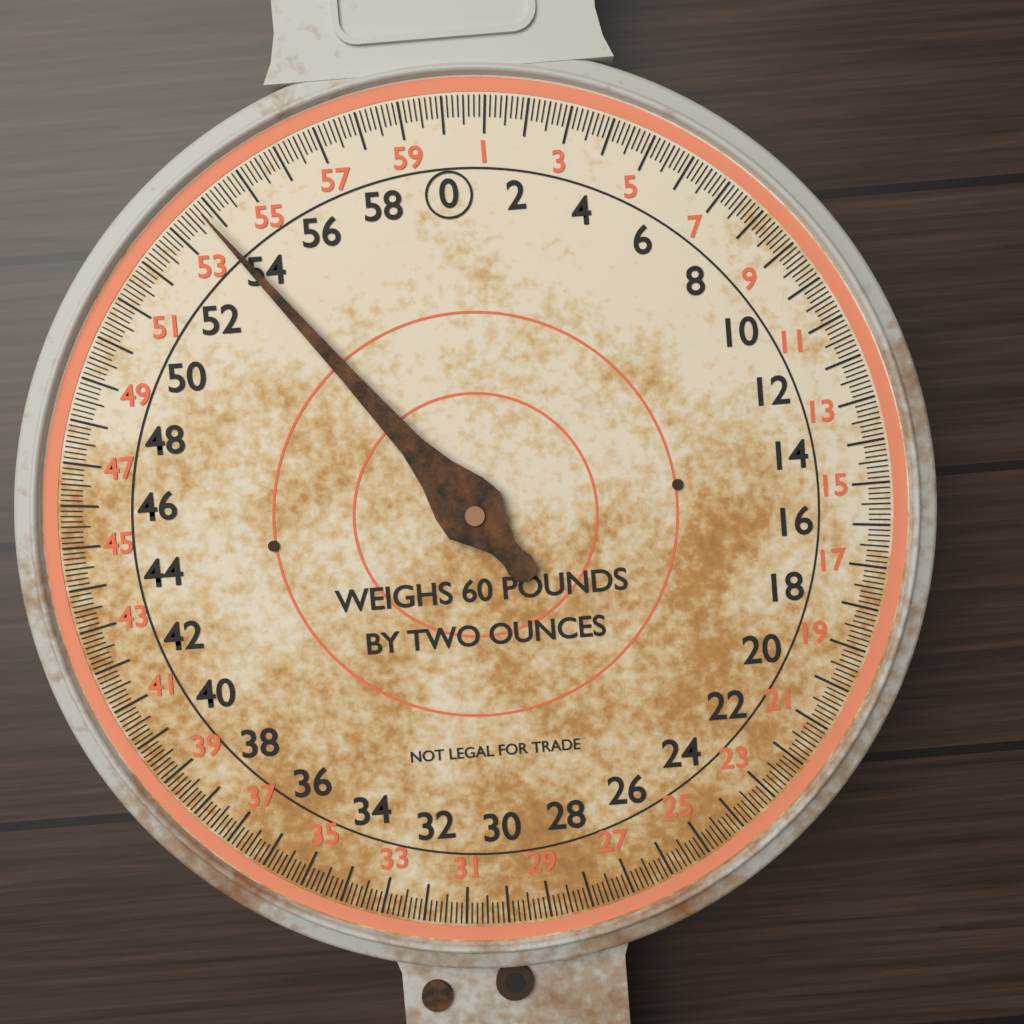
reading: 53.750 lb
